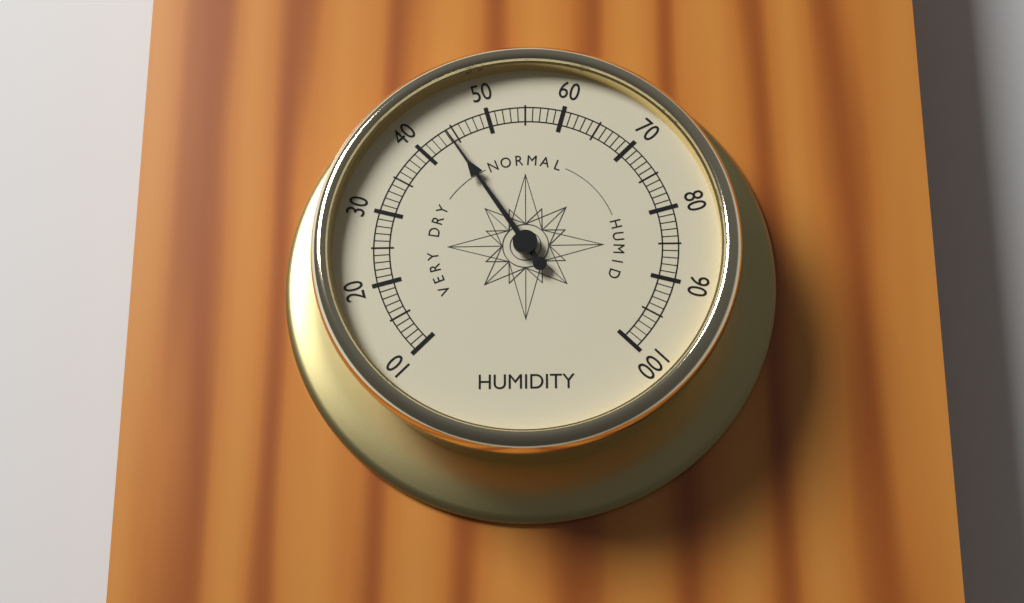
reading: 44 (no unit)
